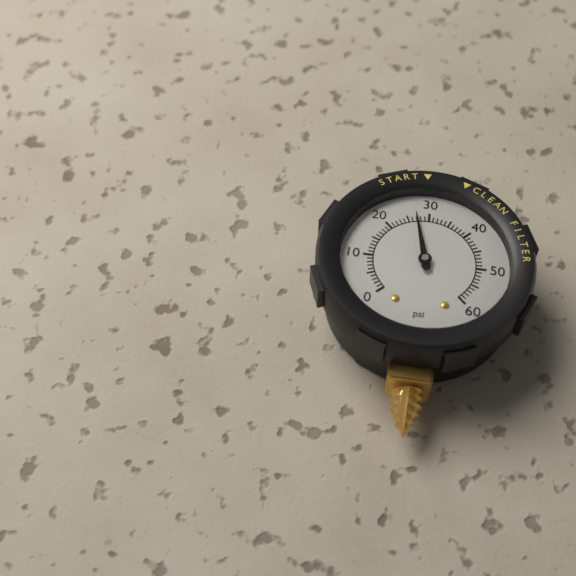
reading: 27 psi
